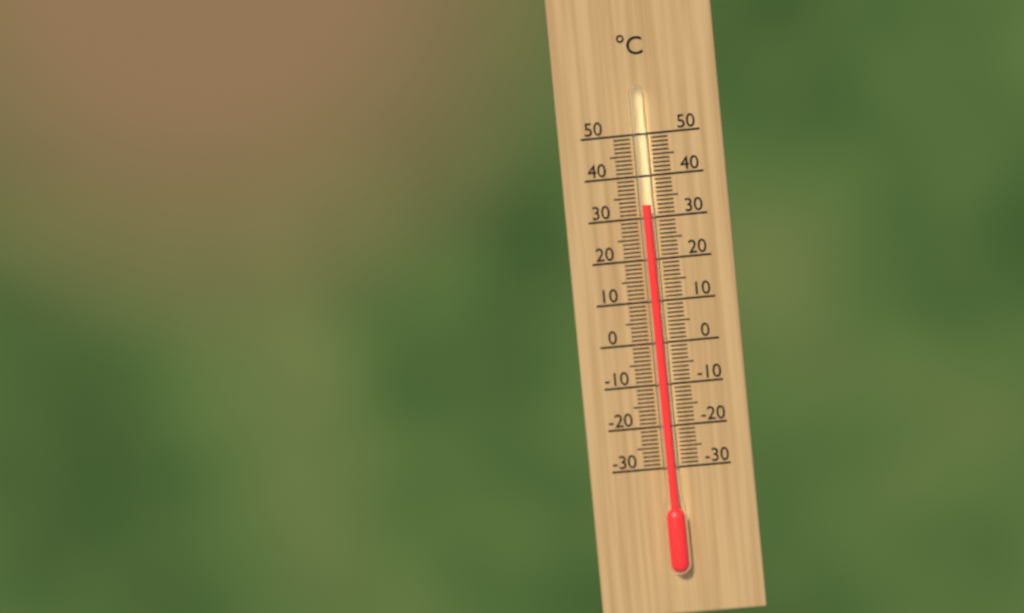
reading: 33 °C
